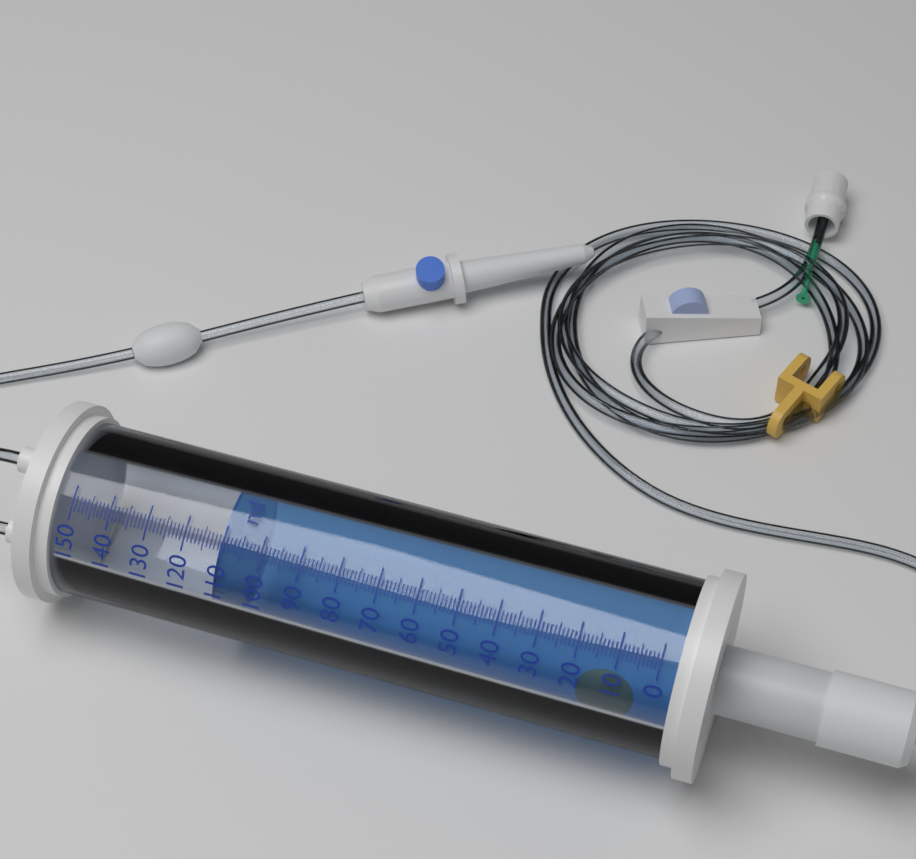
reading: 111 ml
